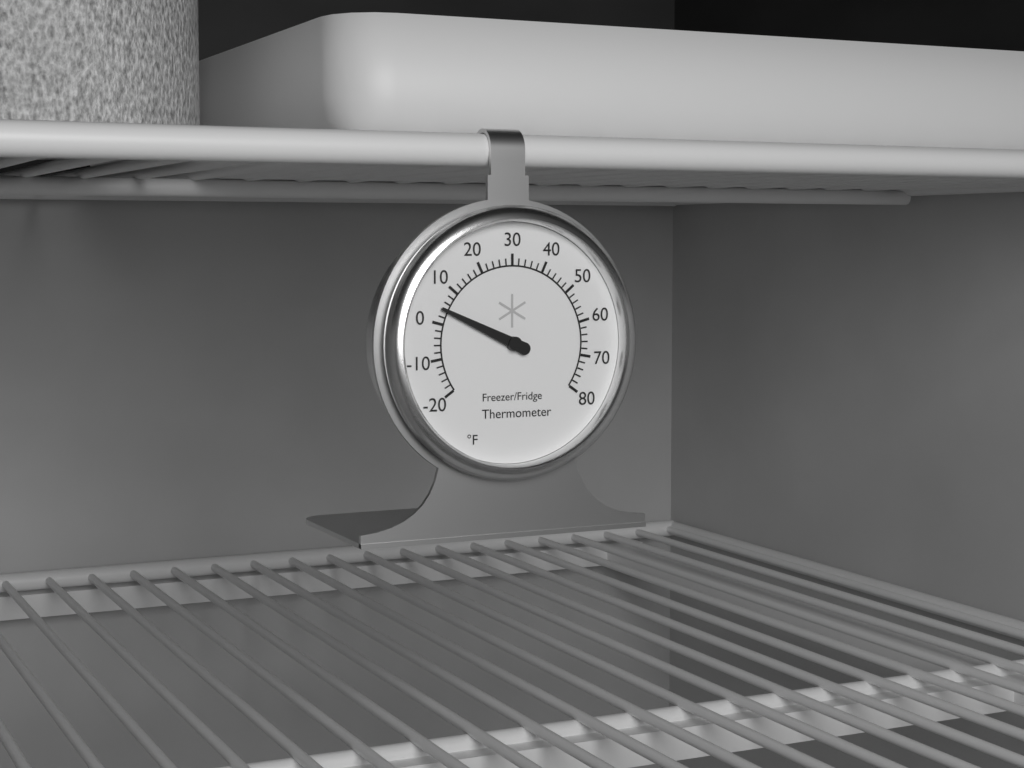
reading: 4 °F
